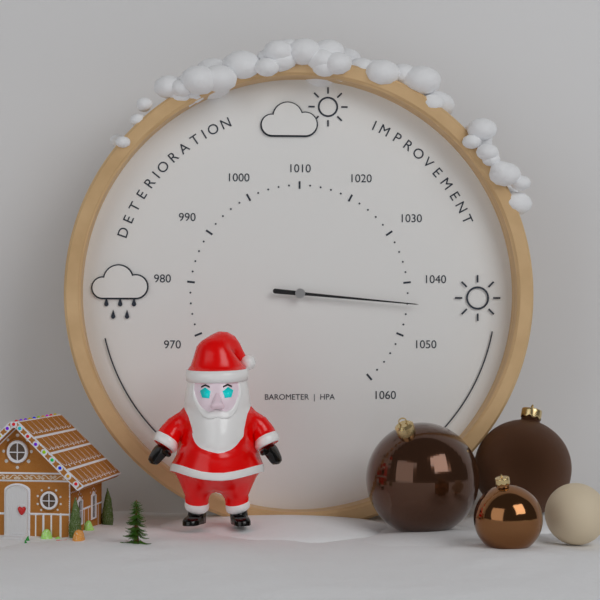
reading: 1044 hPa
